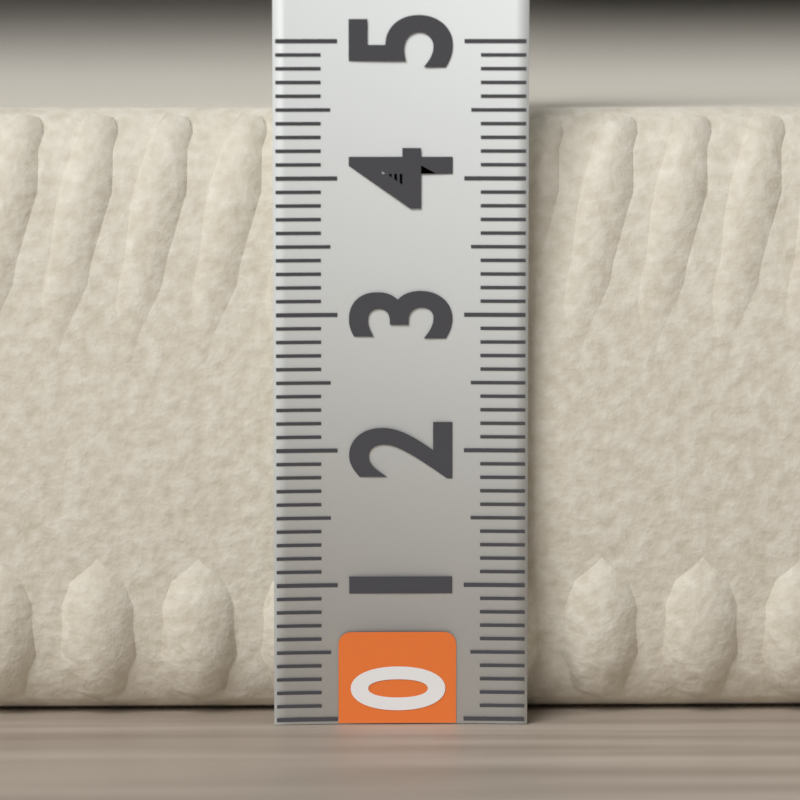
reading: 4.5 (no unit)
